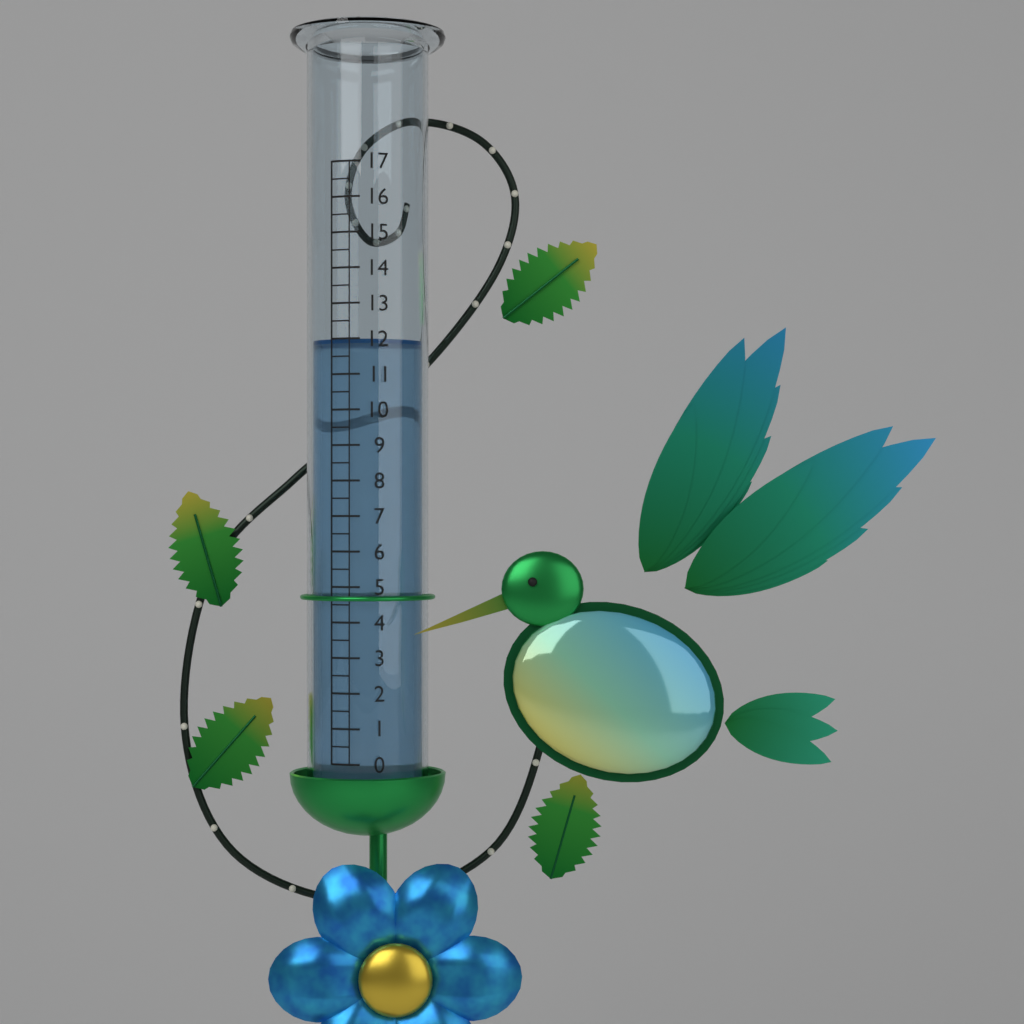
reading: 12.0 (no unit)
